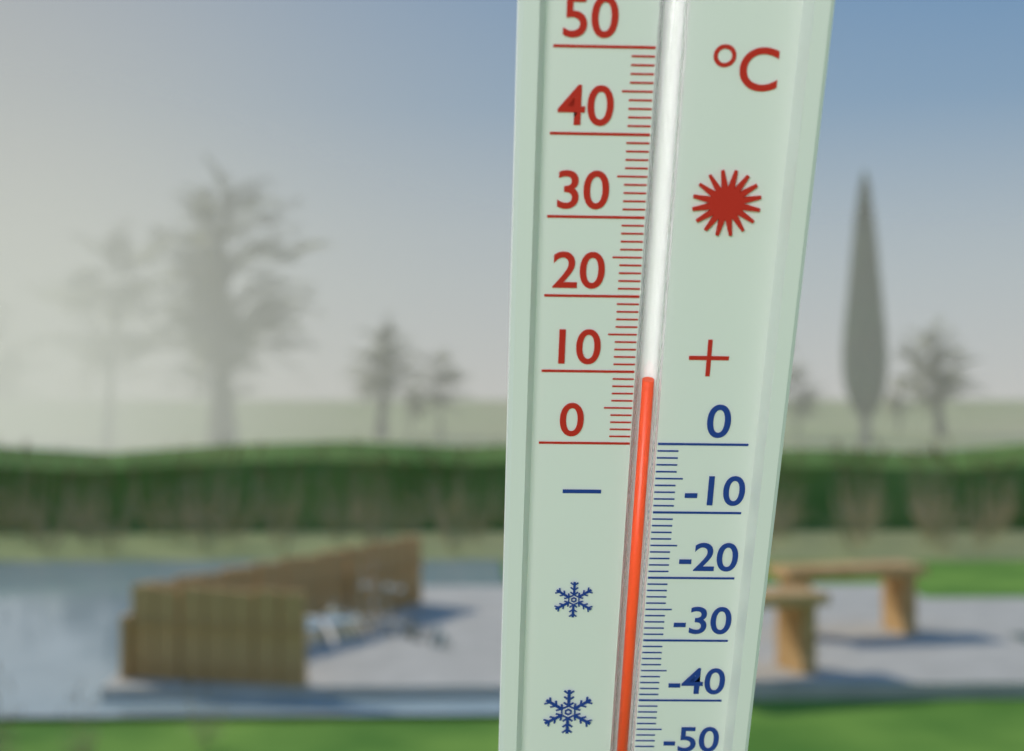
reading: 9 °C
